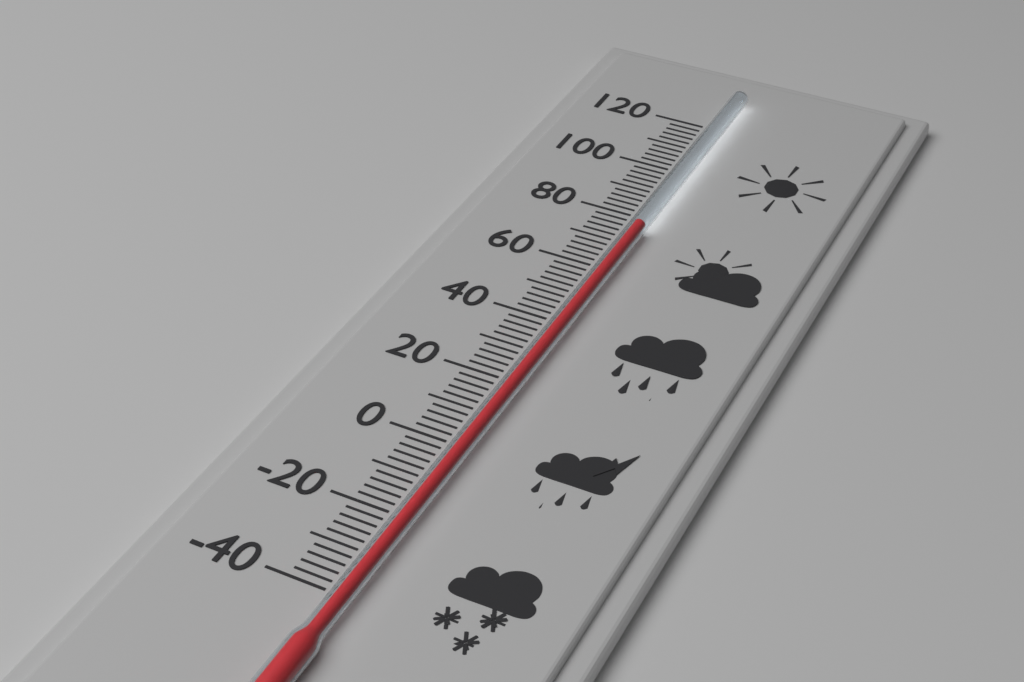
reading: 74 (no unit)
